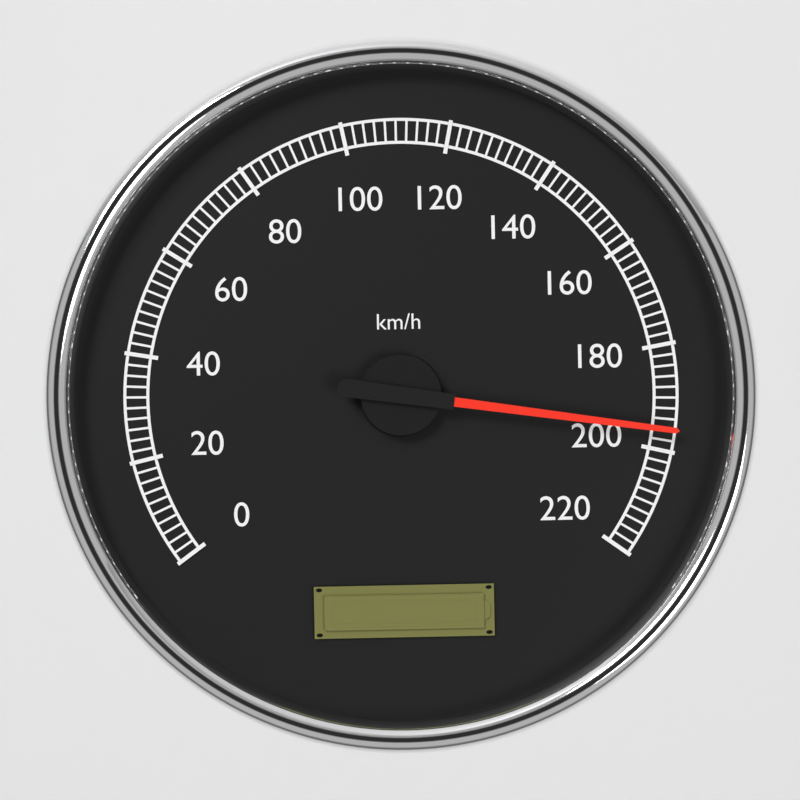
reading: 196 km/h
